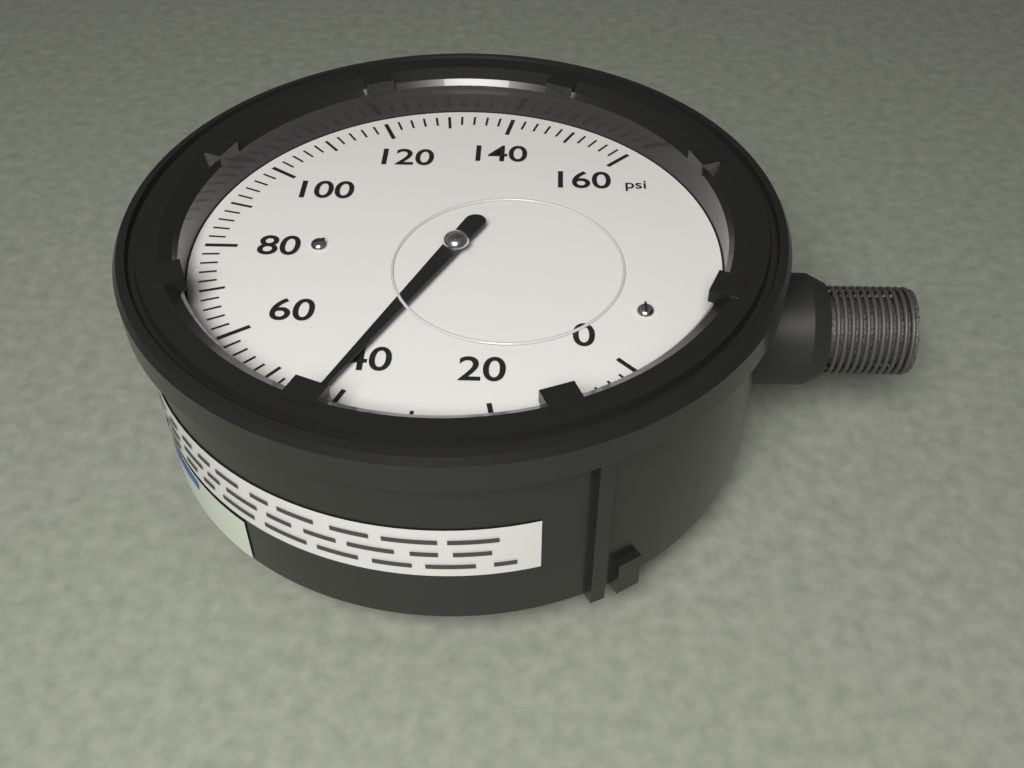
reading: 42 psi
